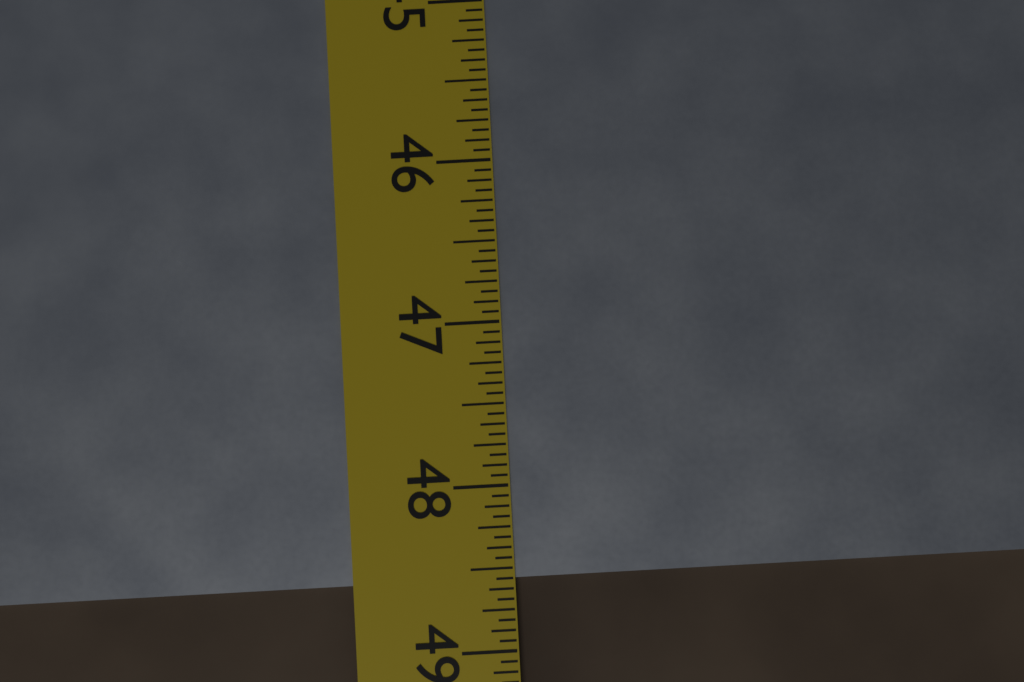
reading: 48.5625 in
